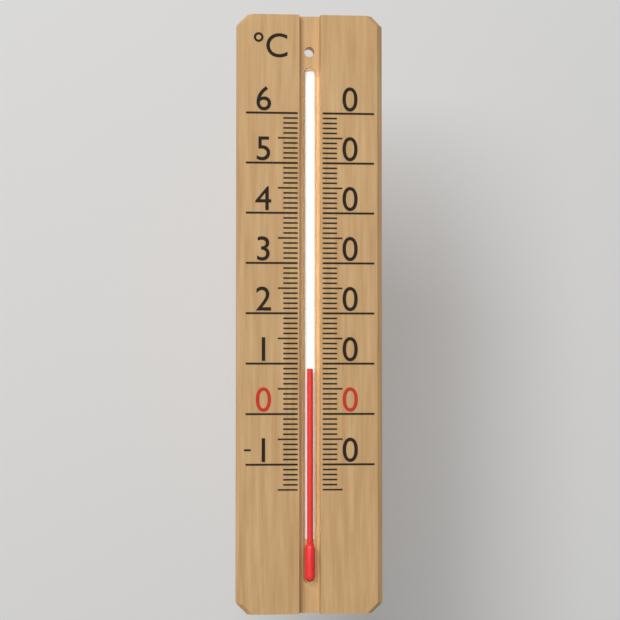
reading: 9 °C
